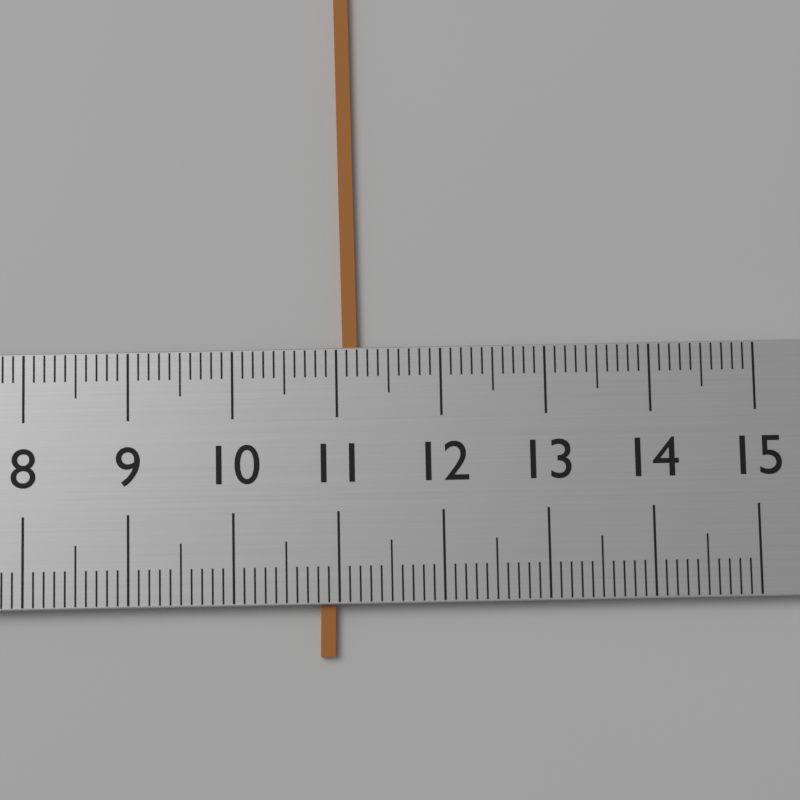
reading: 11.2 (no unit)
